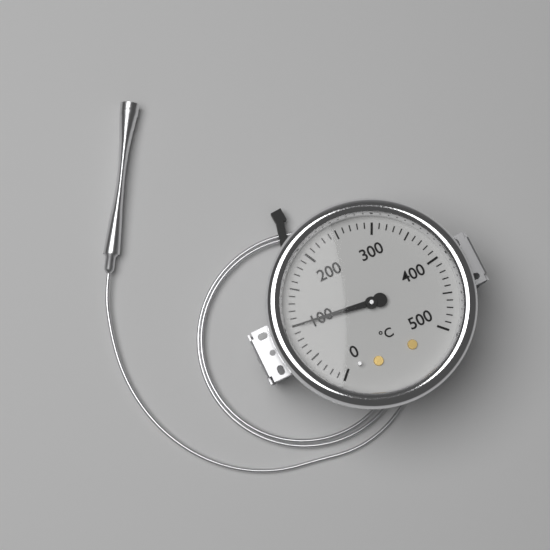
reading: 100 °C
